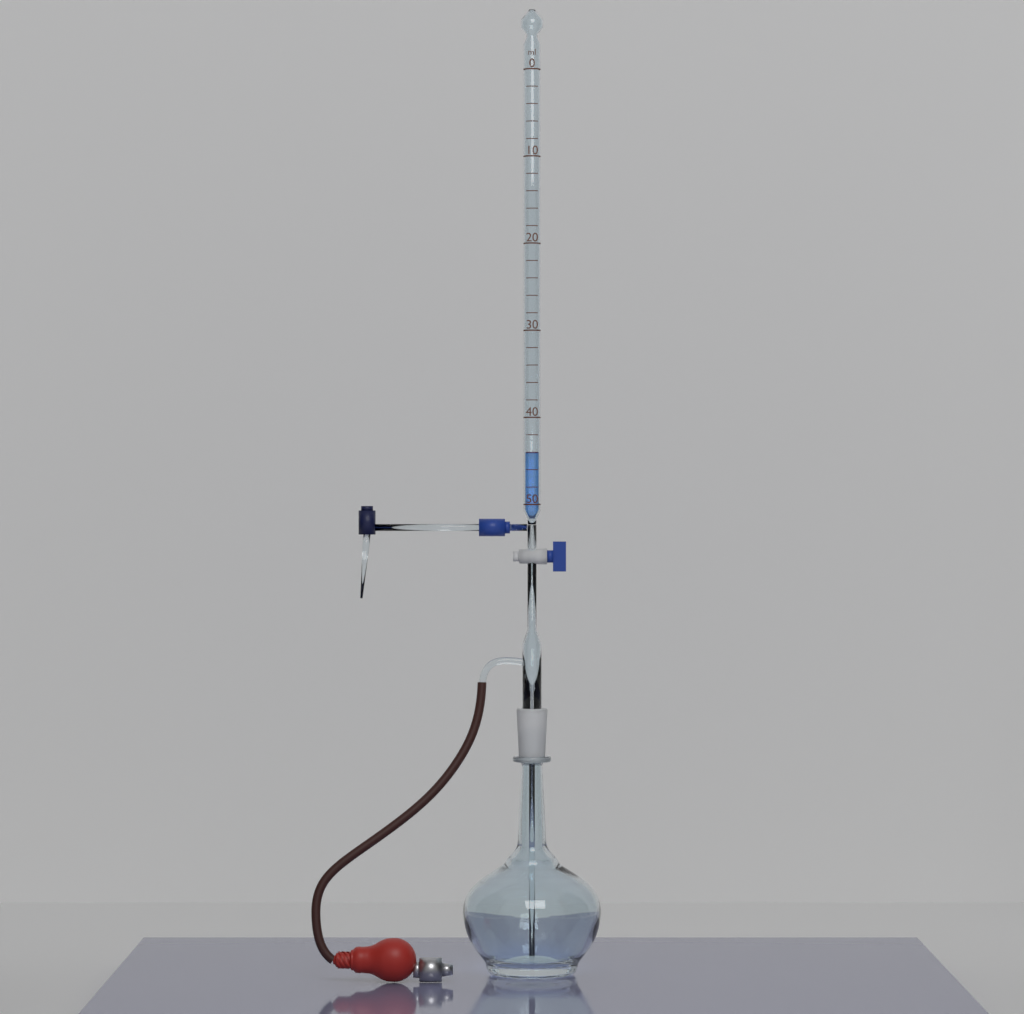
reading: 44 ml
